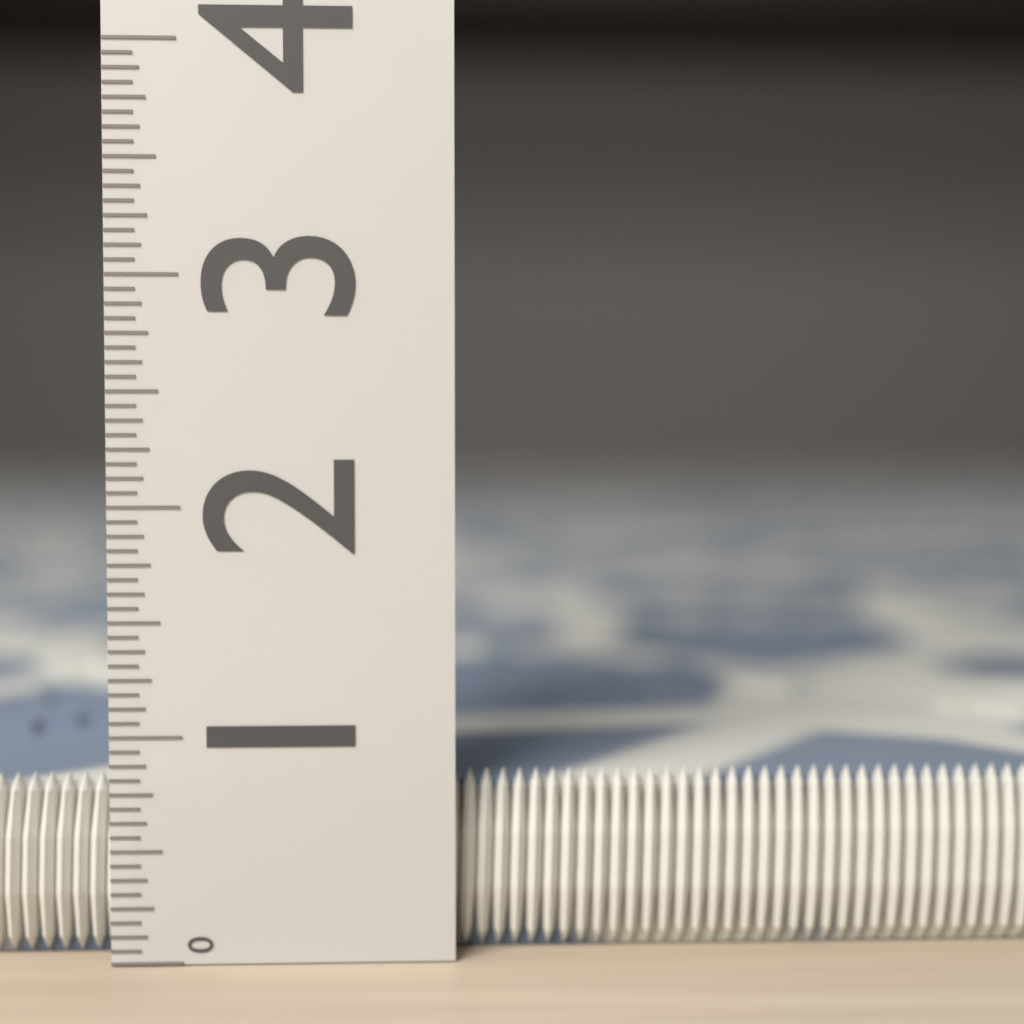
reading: 0.8125 (no unit)
